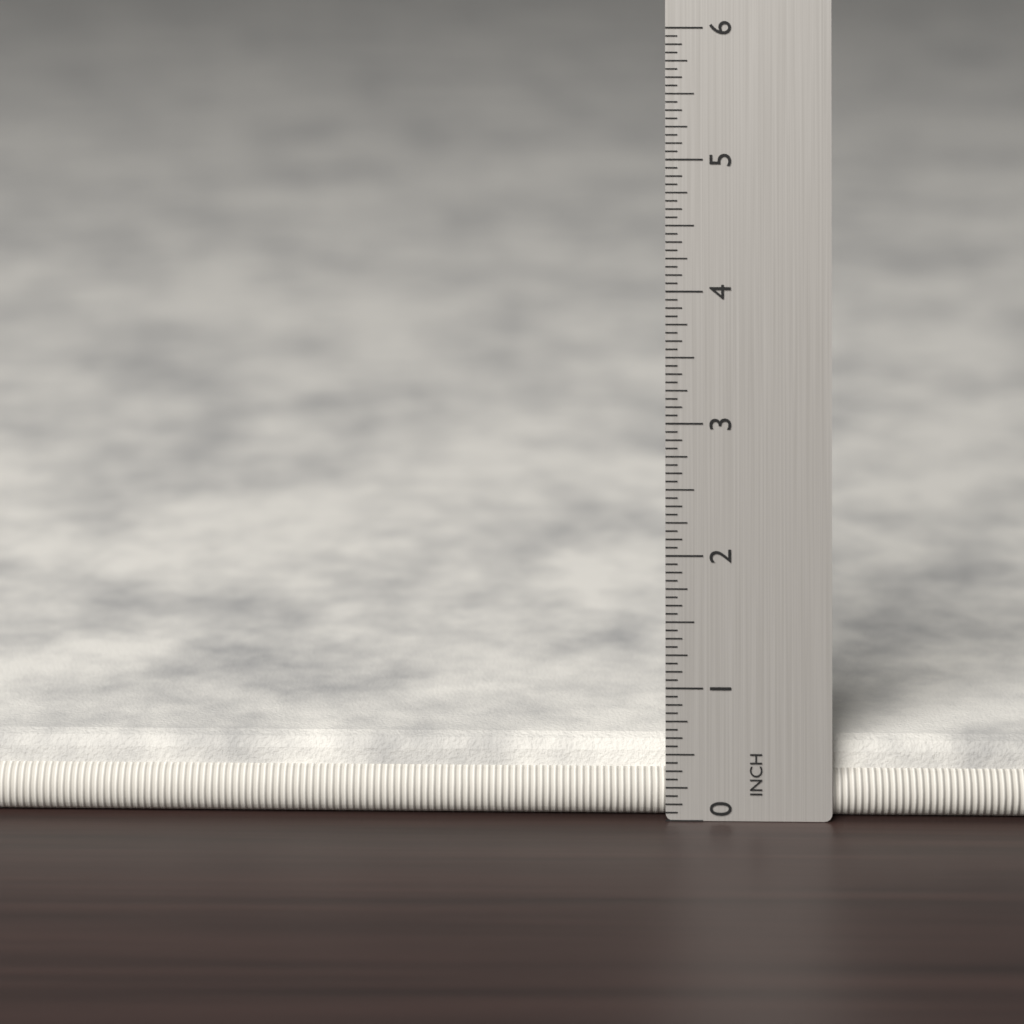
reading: 0.5625 in
